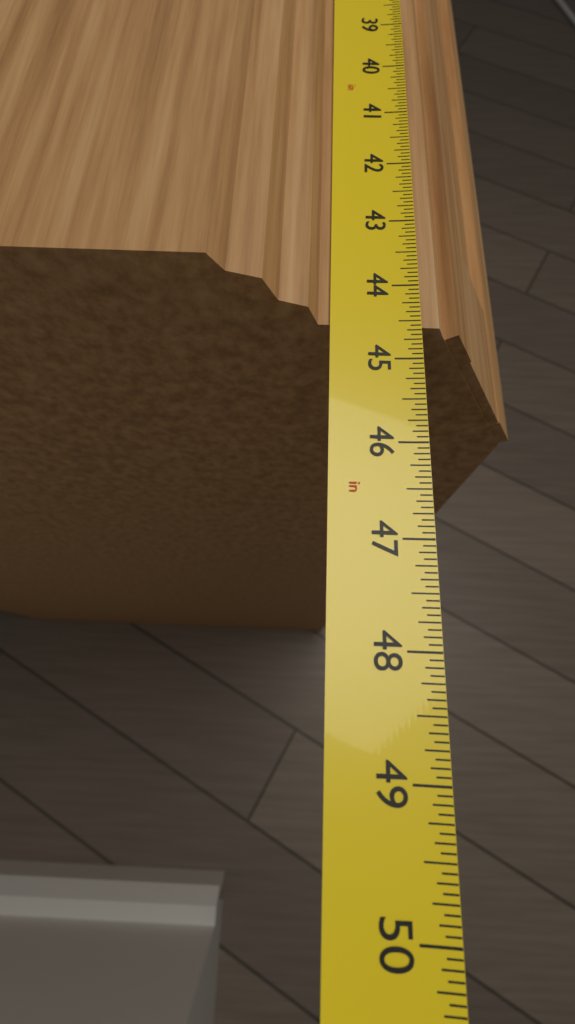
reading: 44.5625 in
